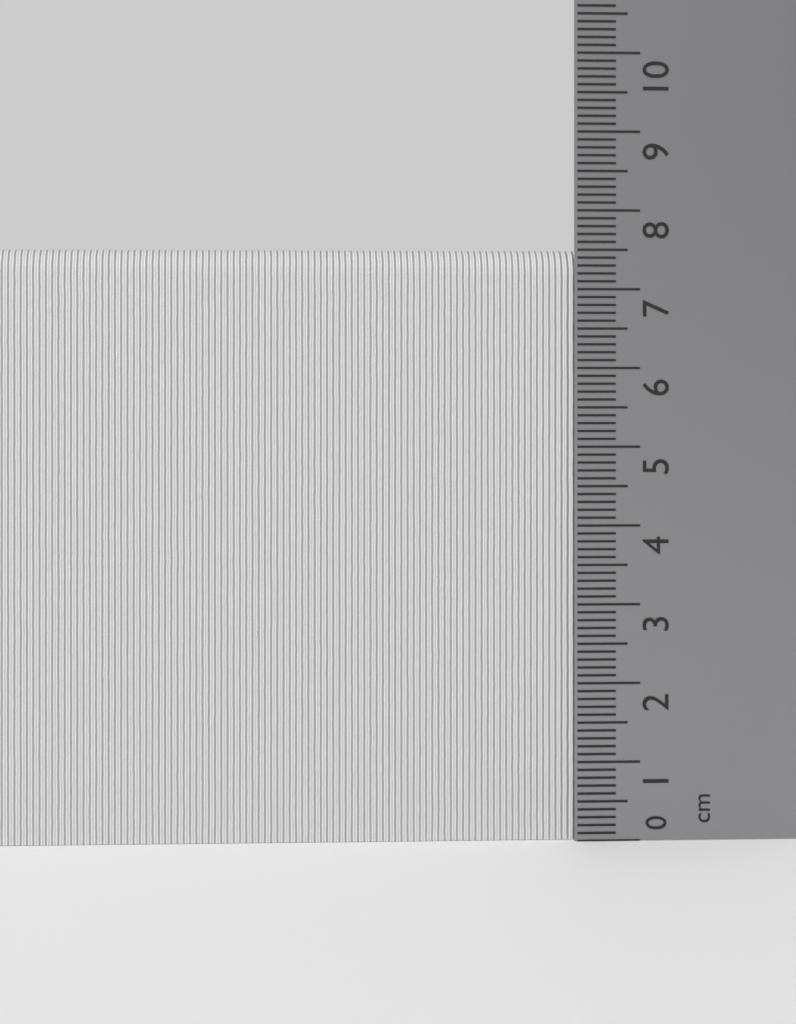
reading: 7.5 cm
